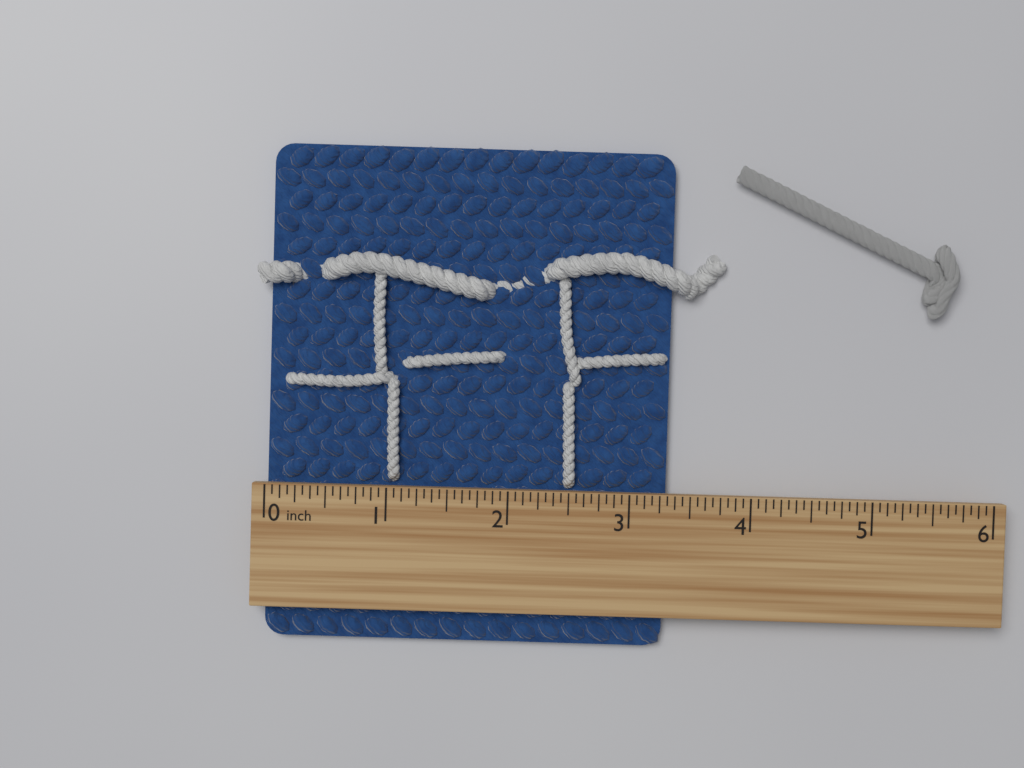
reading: 3.3125 inch
